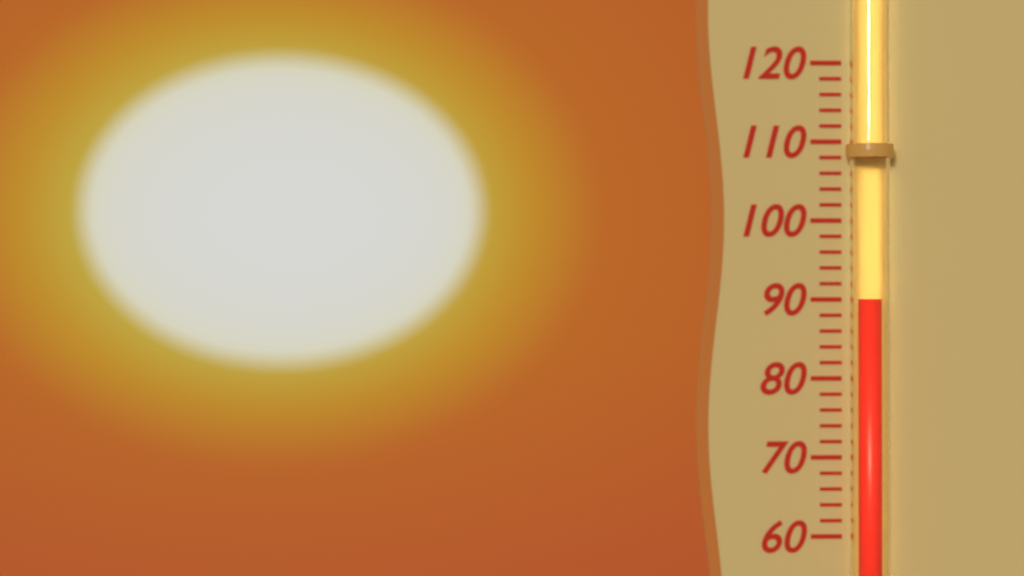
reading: 90 (no unit)
